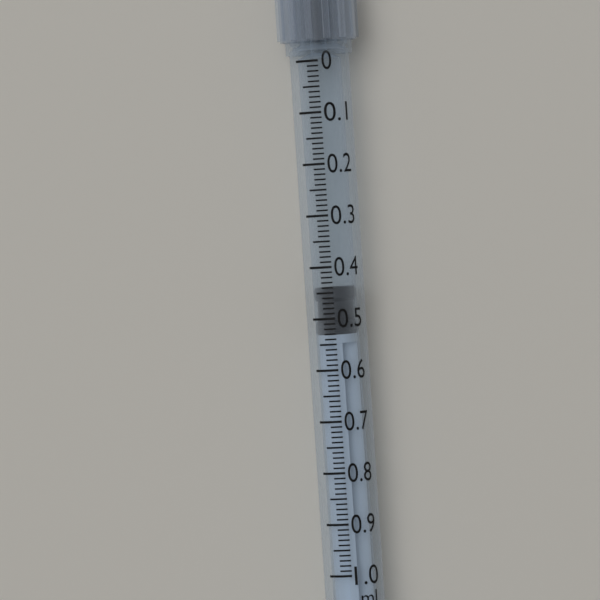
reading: 0.44 ml
